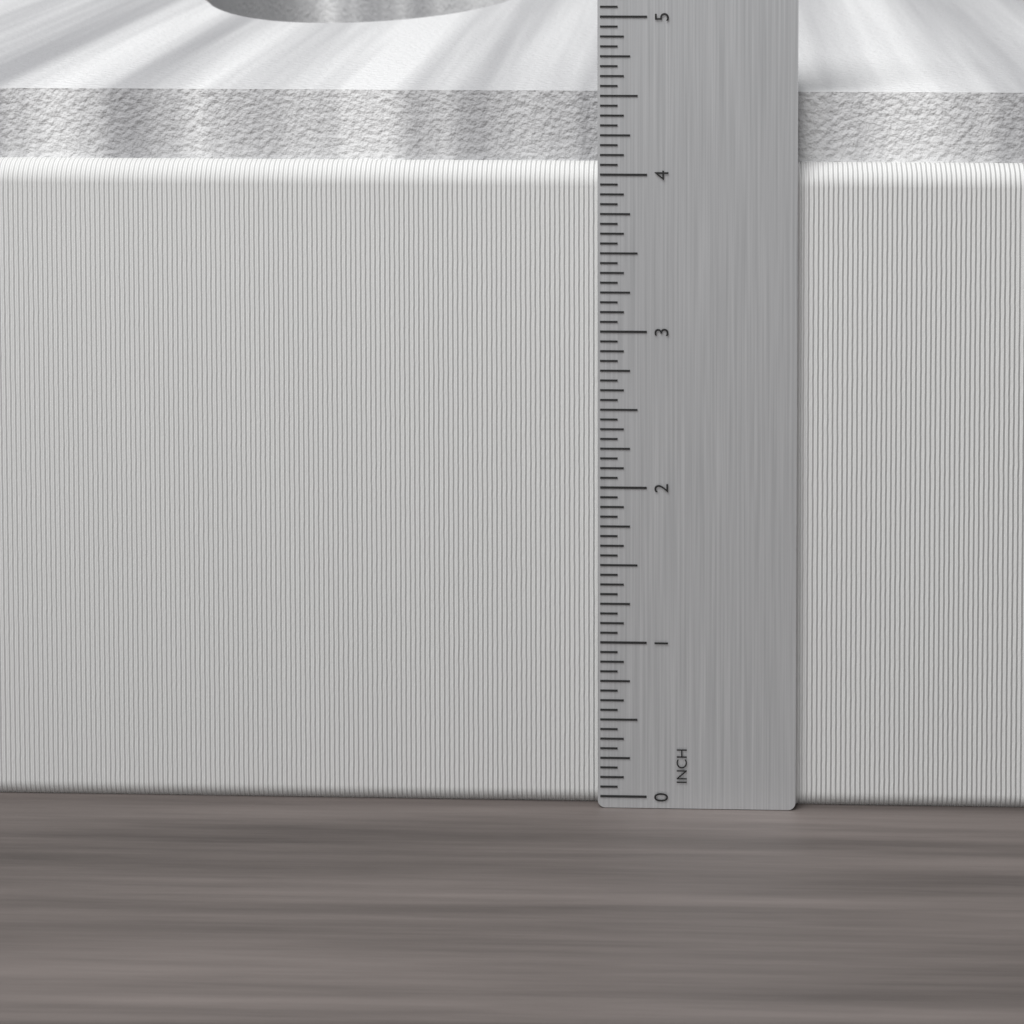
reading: 4.5000 in
